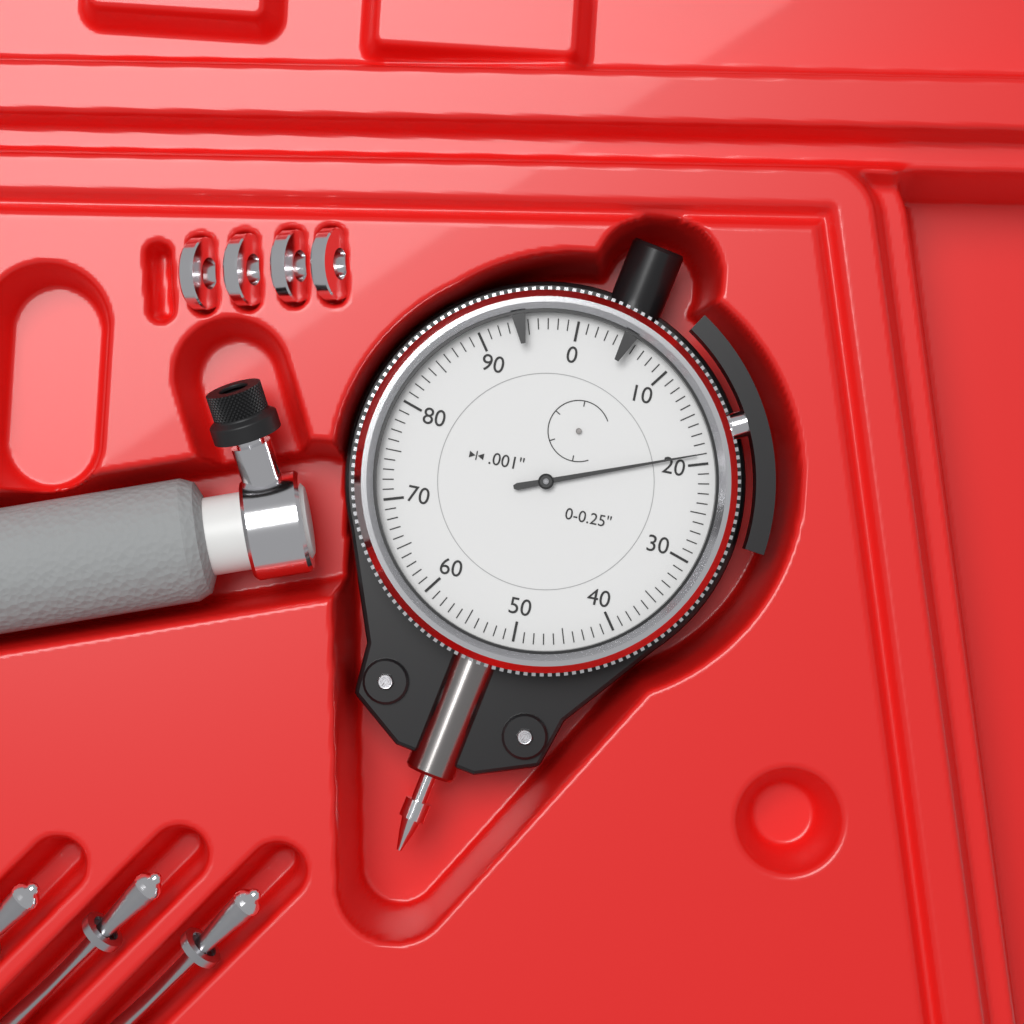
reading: 0.019 in
